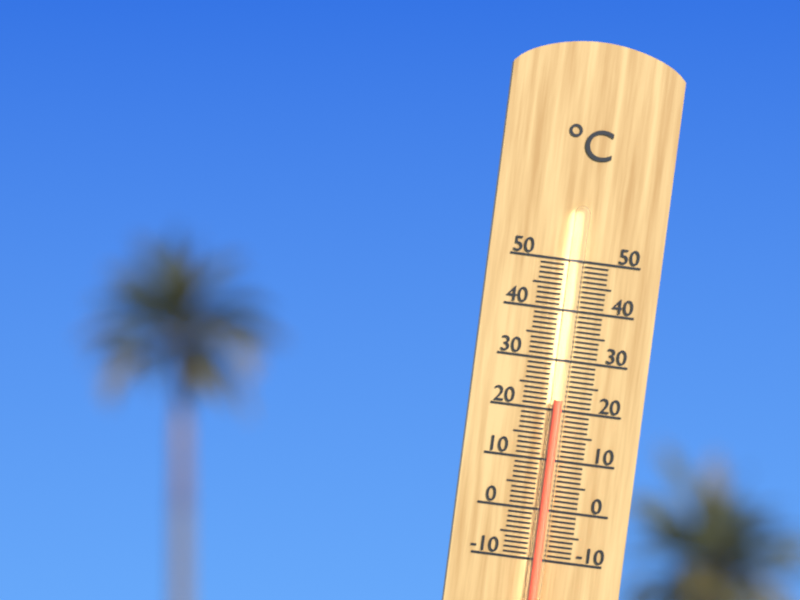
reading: 22 °C
